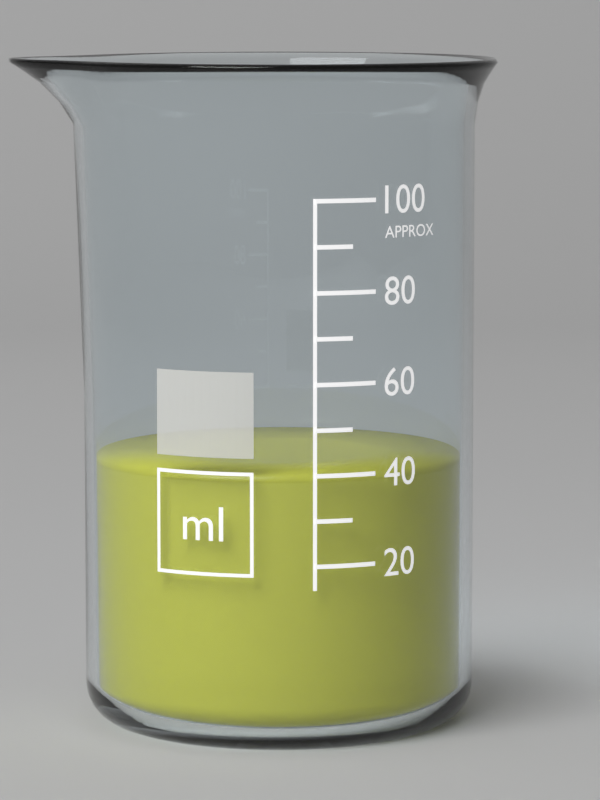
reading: 40 ml
